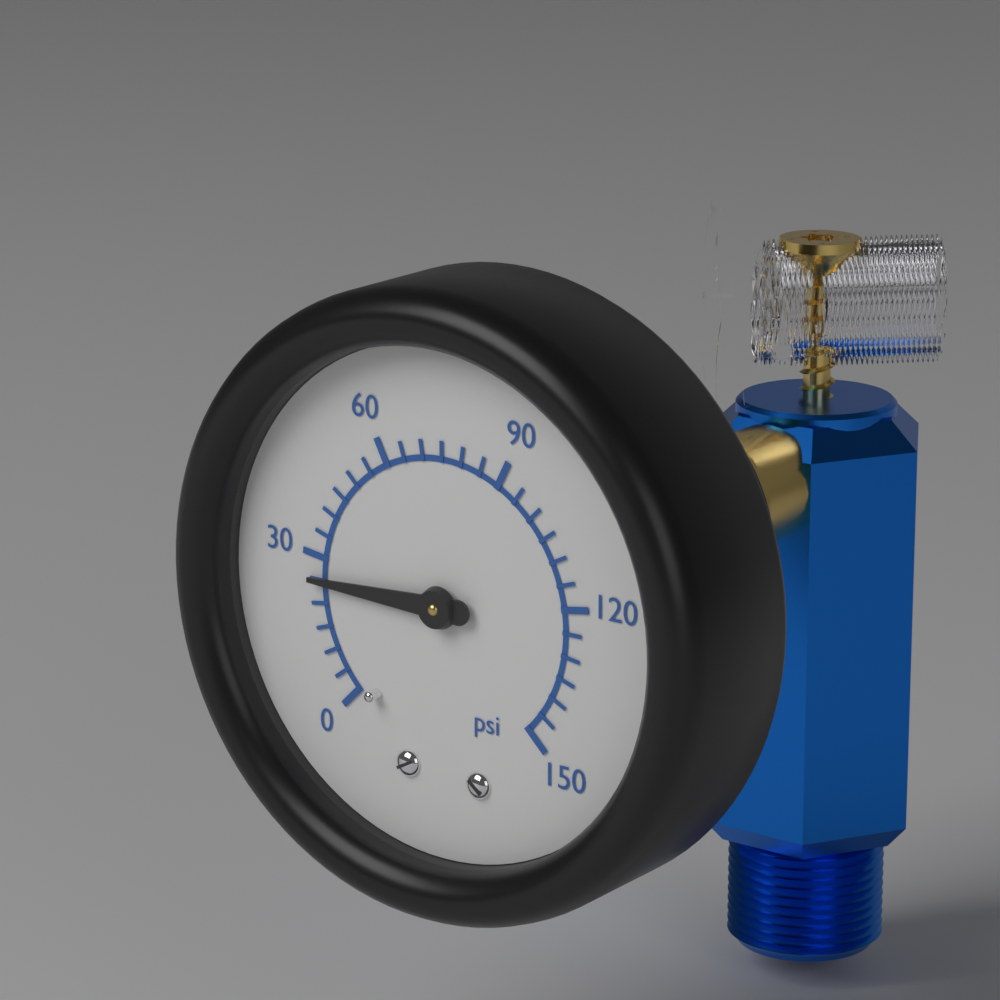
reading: 25 psi
